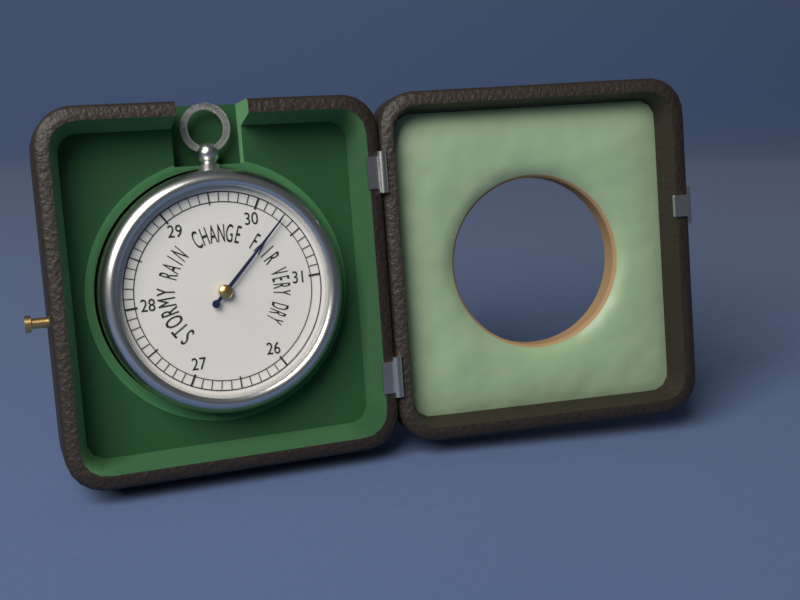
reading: 30.3 (no unit)
